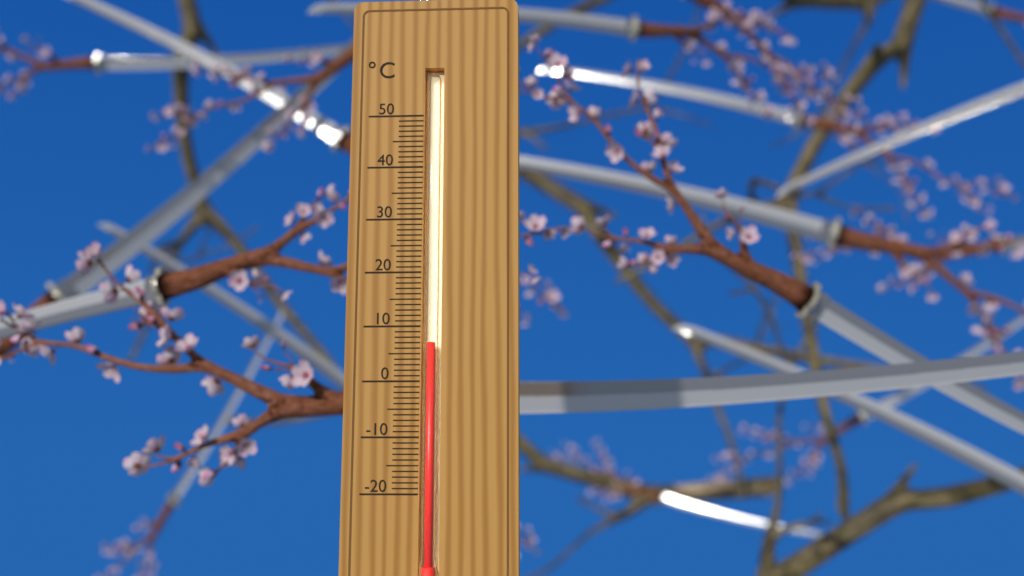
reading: 7 °C
